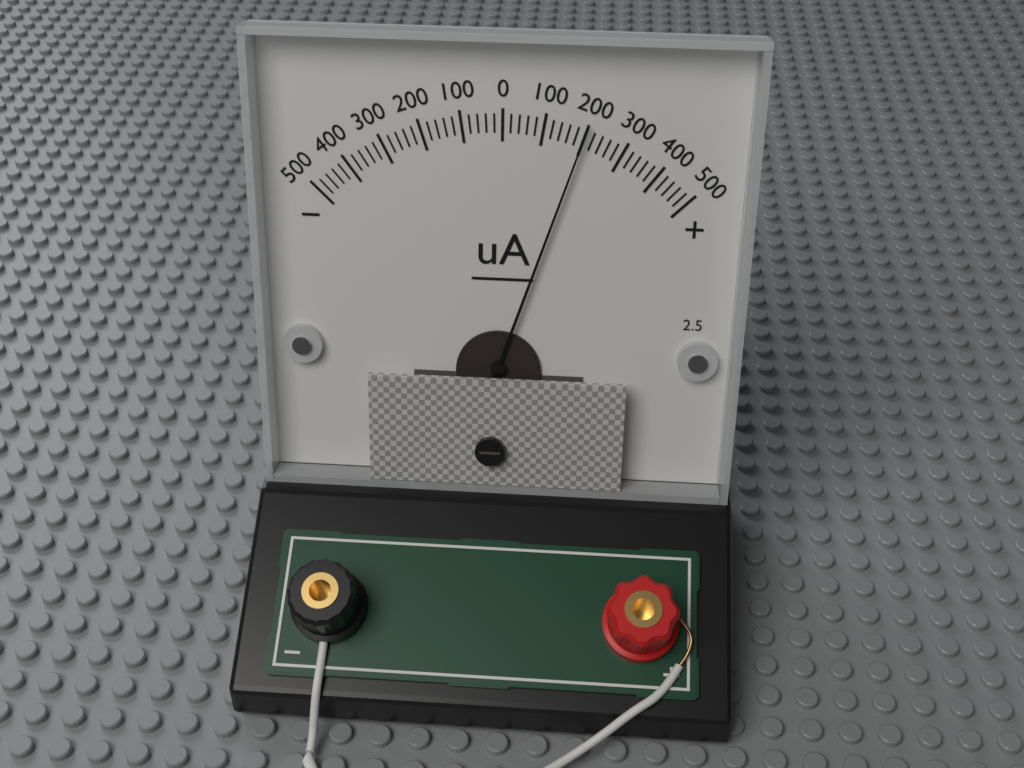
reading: 200 uA
